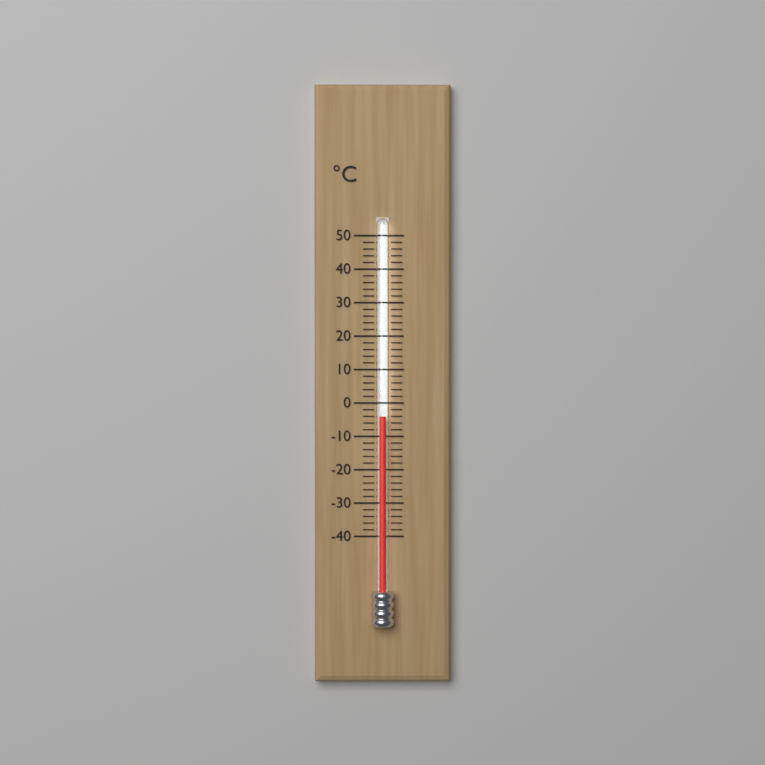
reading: -4 °C
